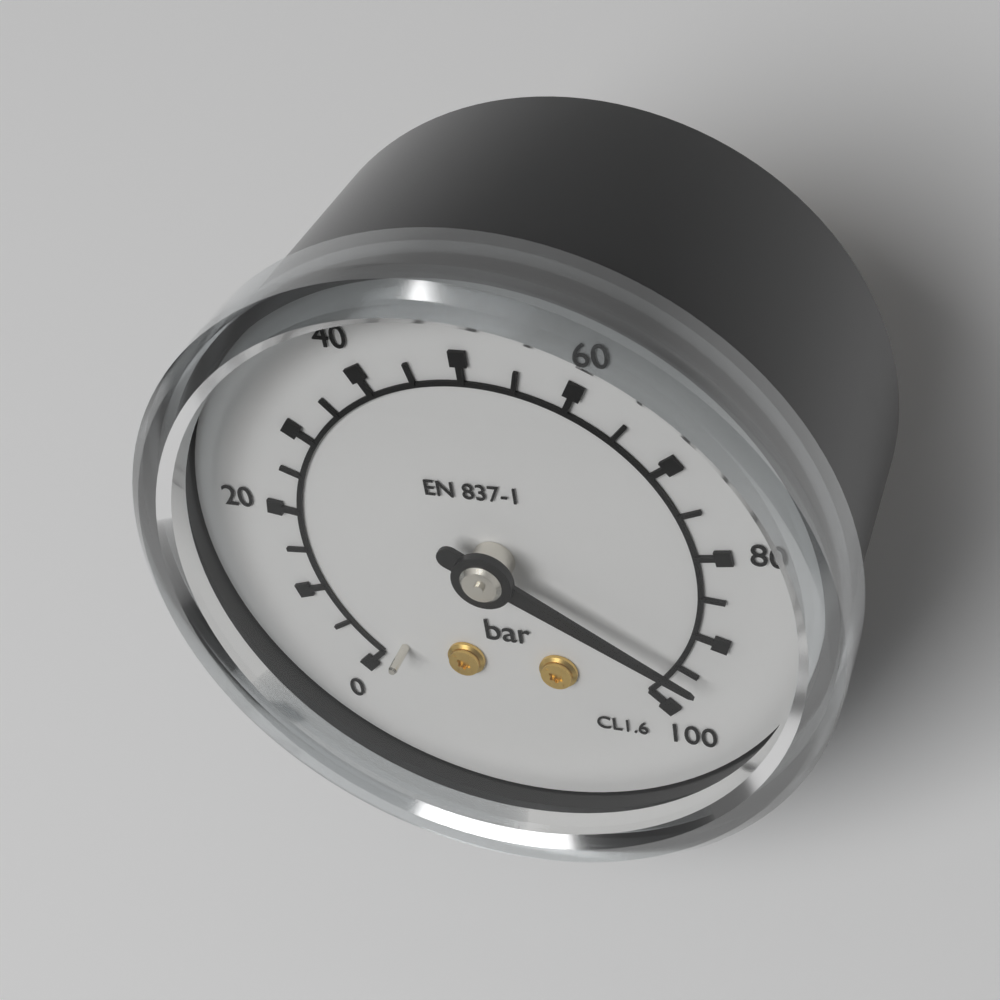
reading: 95 bar
